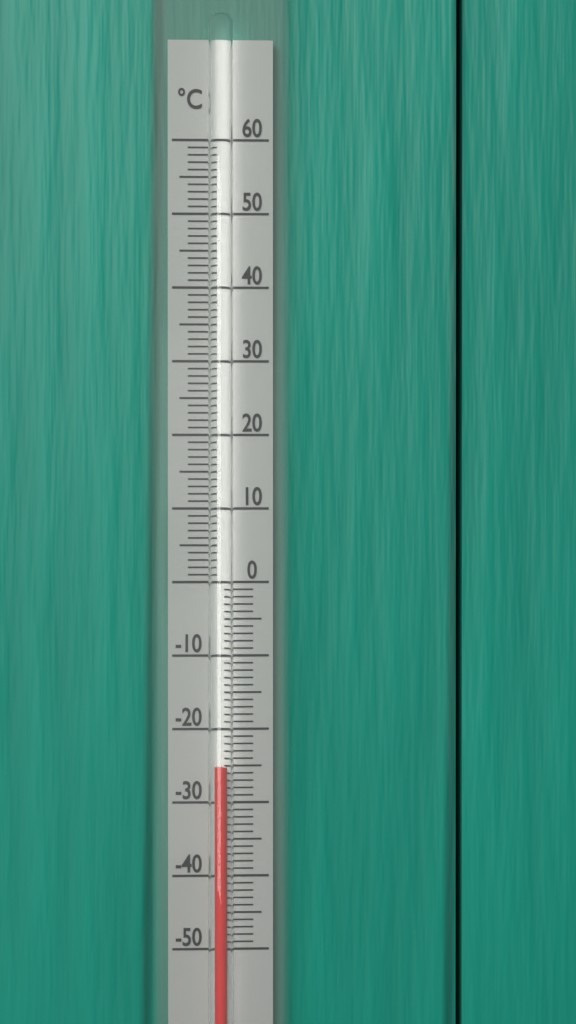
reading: -25 °C
